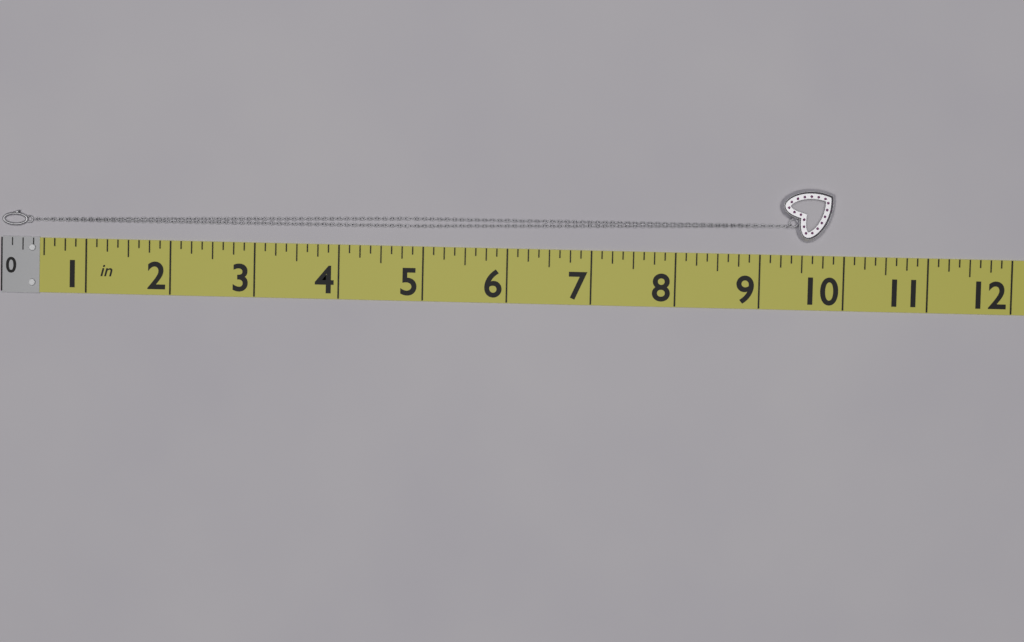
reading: 9.875 in
